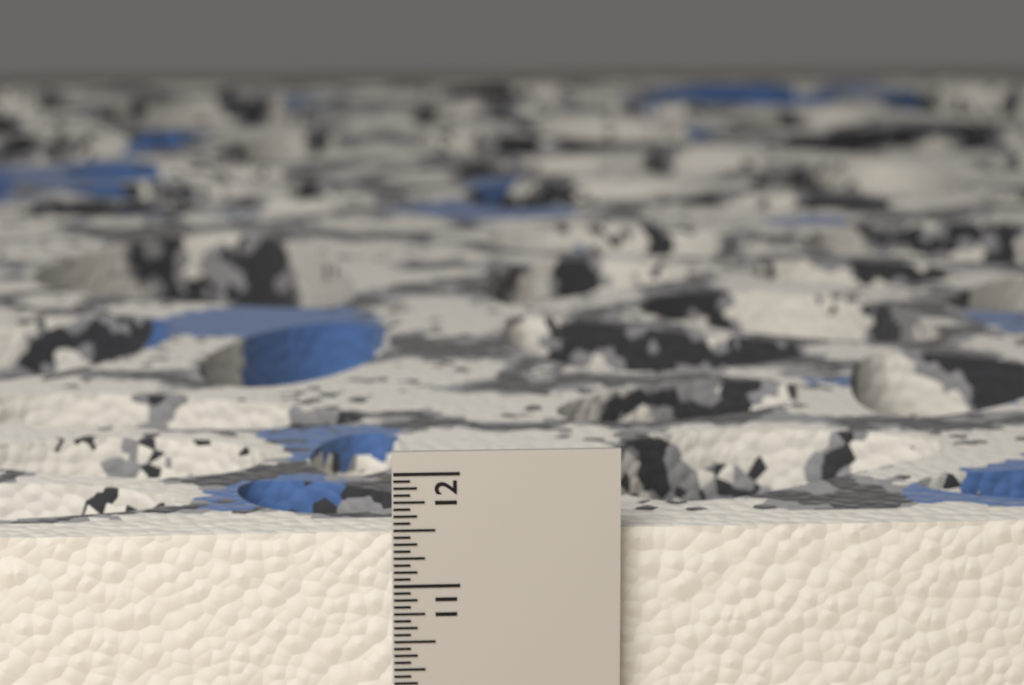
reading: 11.4375 in
